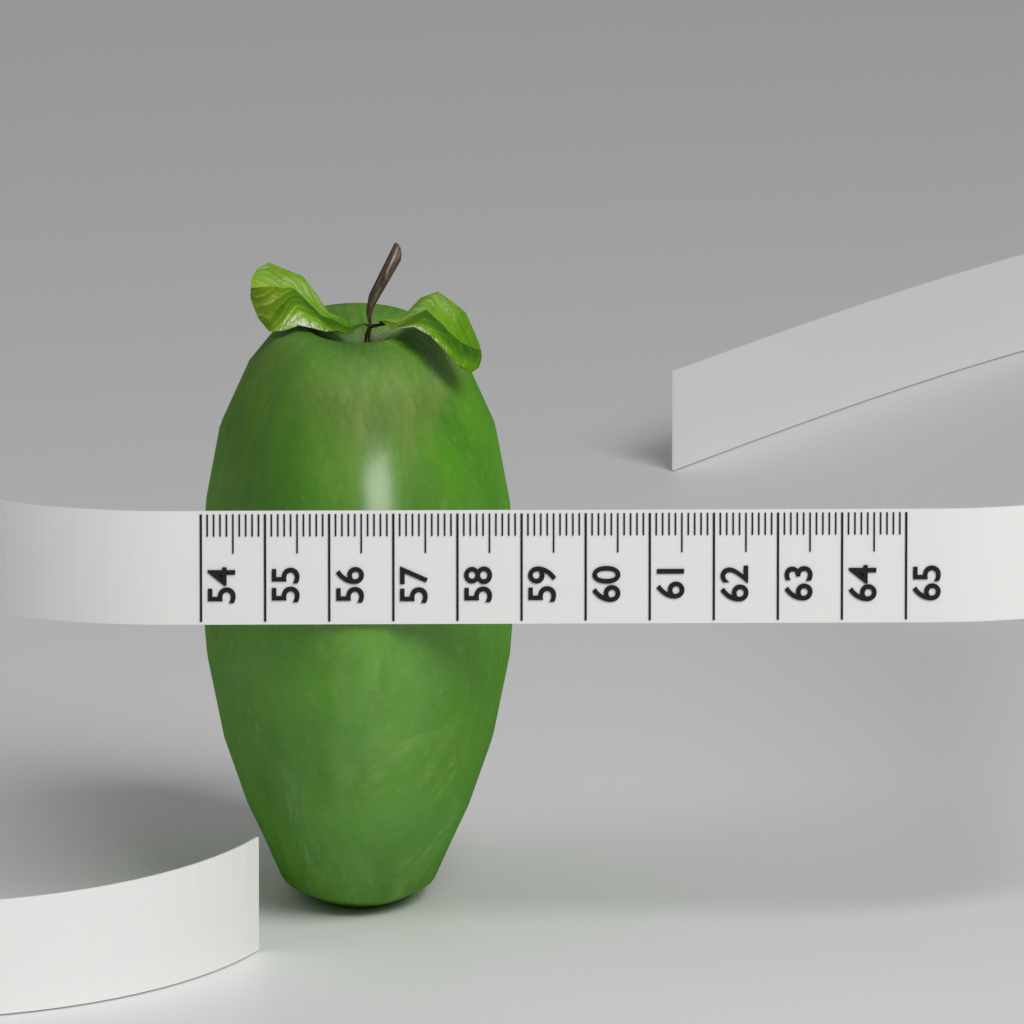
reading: 59.0 (no unit)
